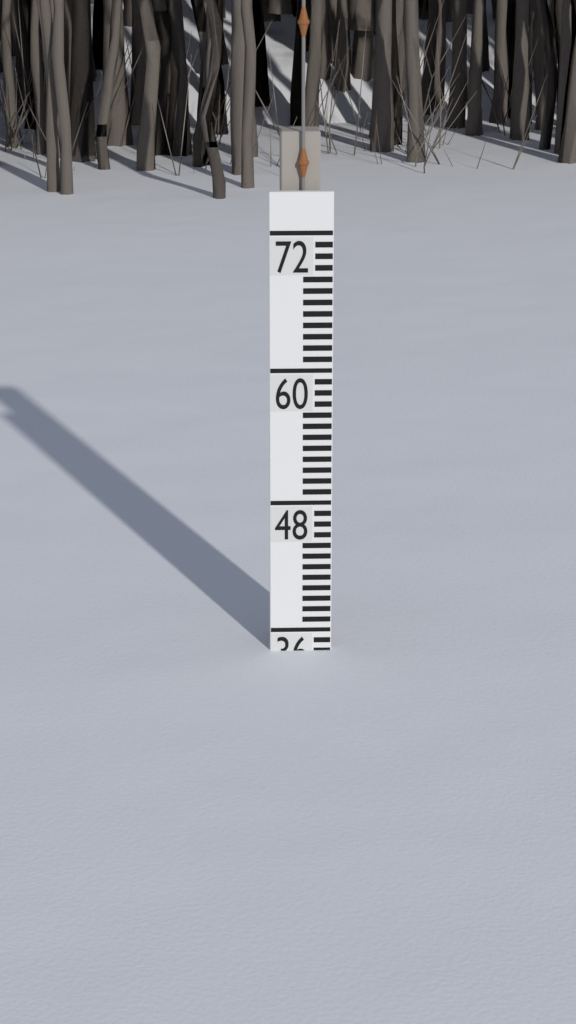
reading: 34 (no unit)
